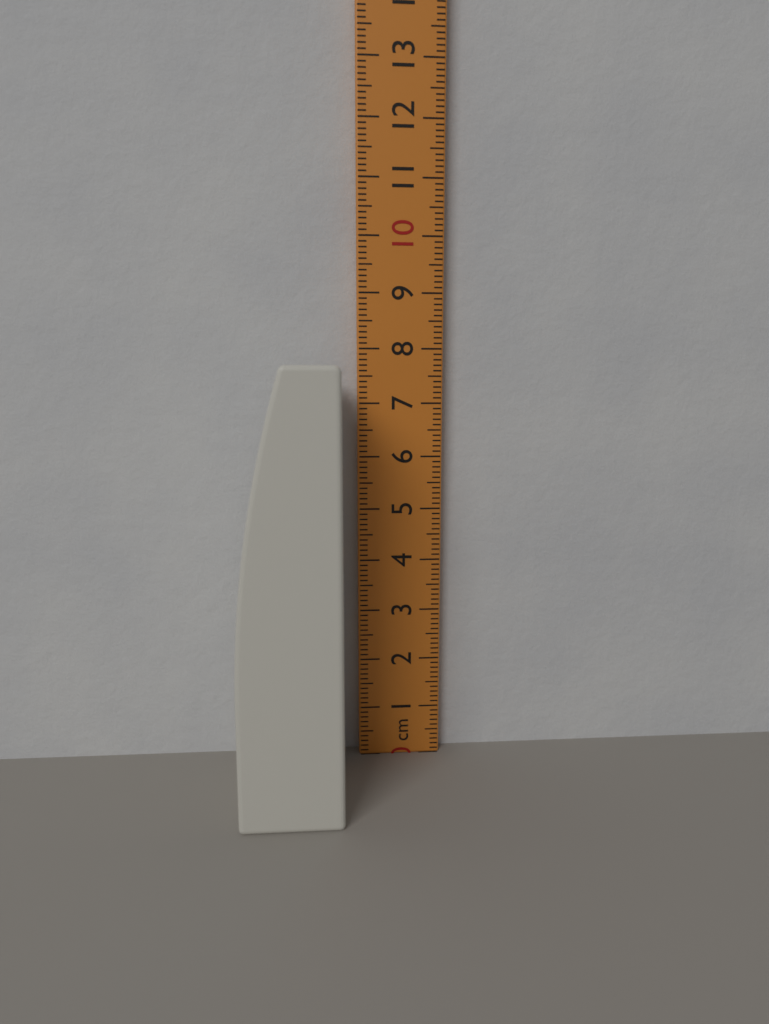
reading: 7.6 cm
